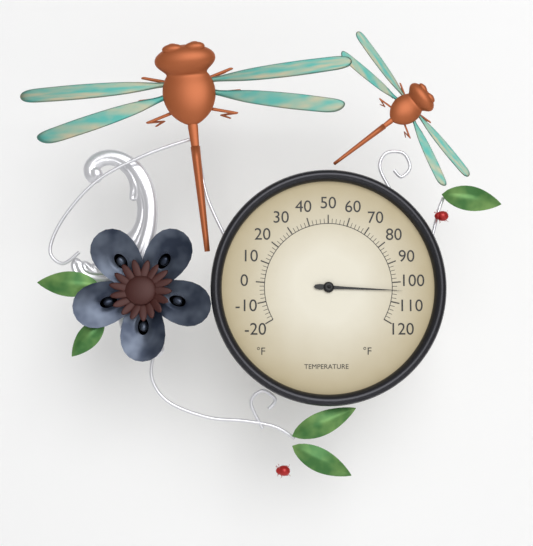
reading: 104 °F
